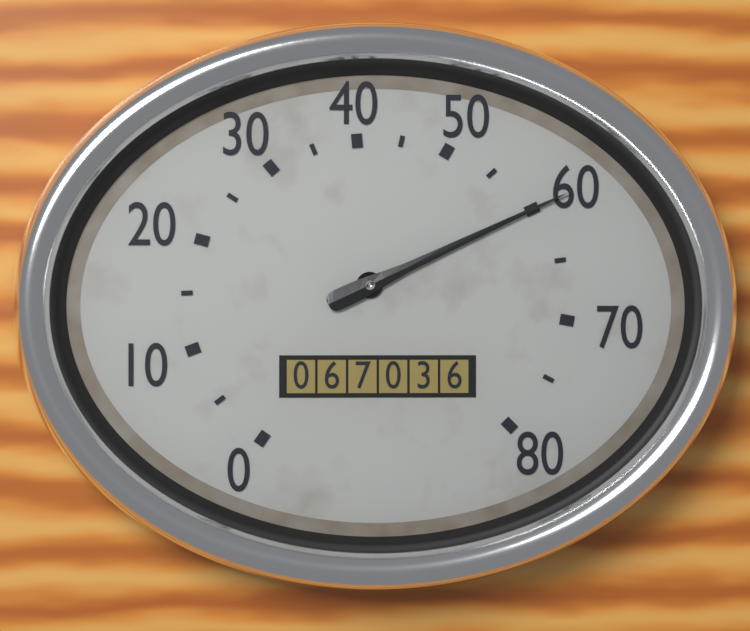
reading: 60 (no unit)
